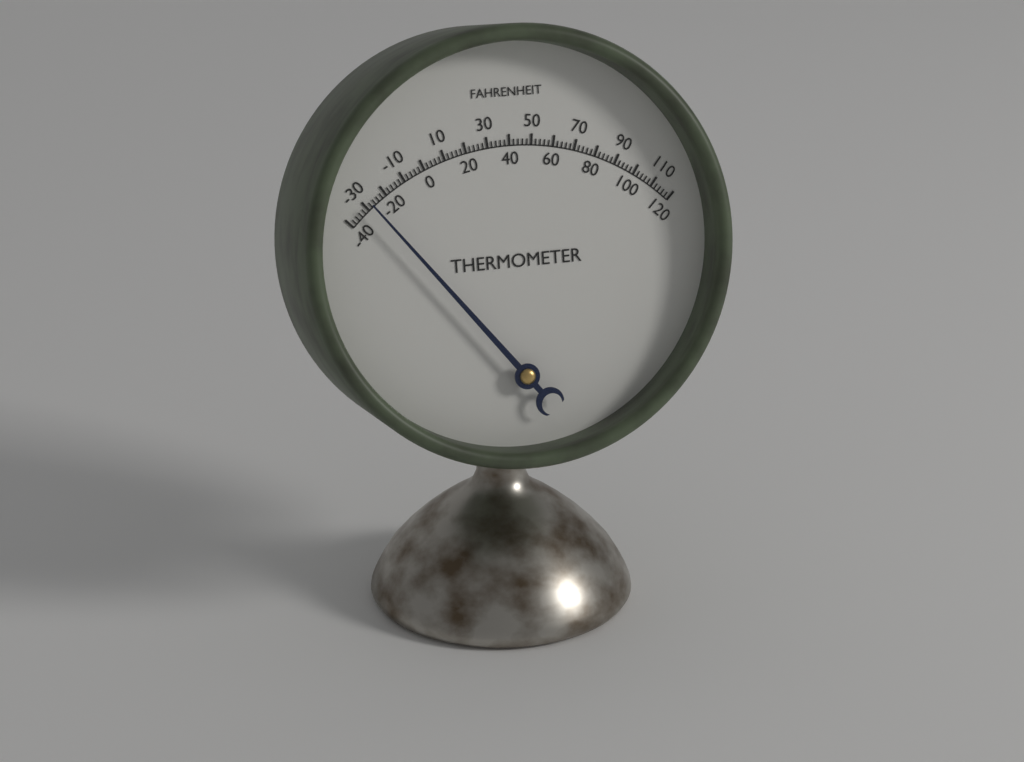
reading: -28 °F
